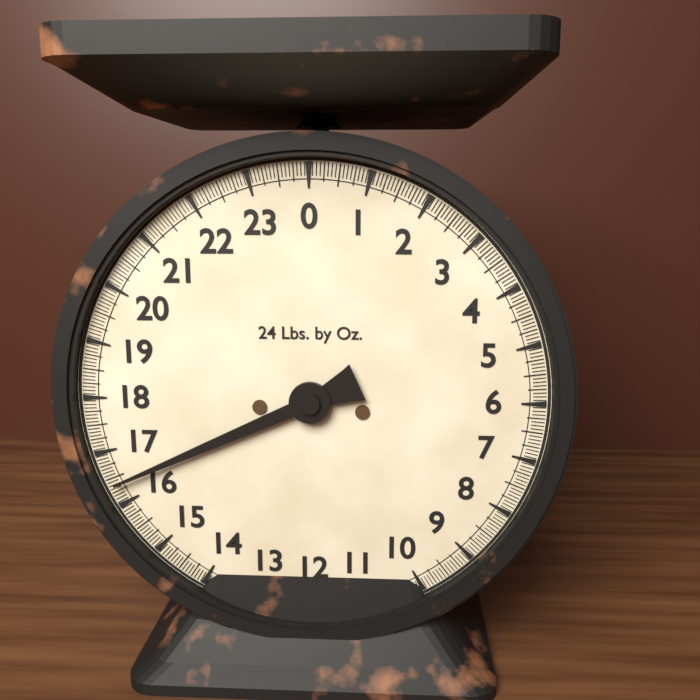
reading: 16.3750 lb
